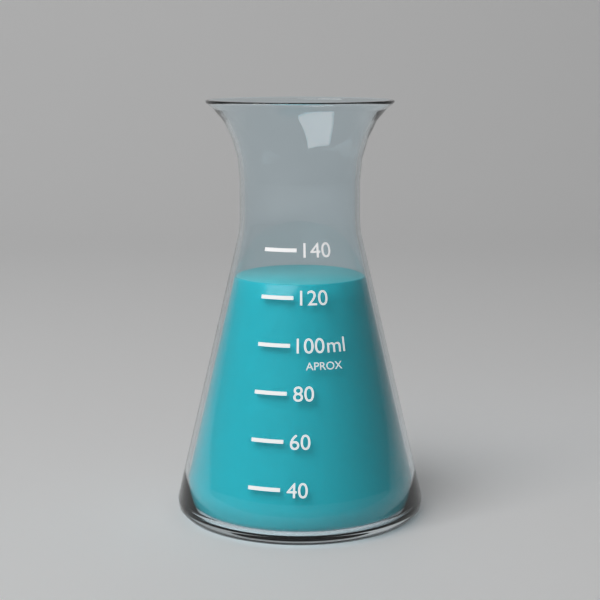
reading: 125 ml
